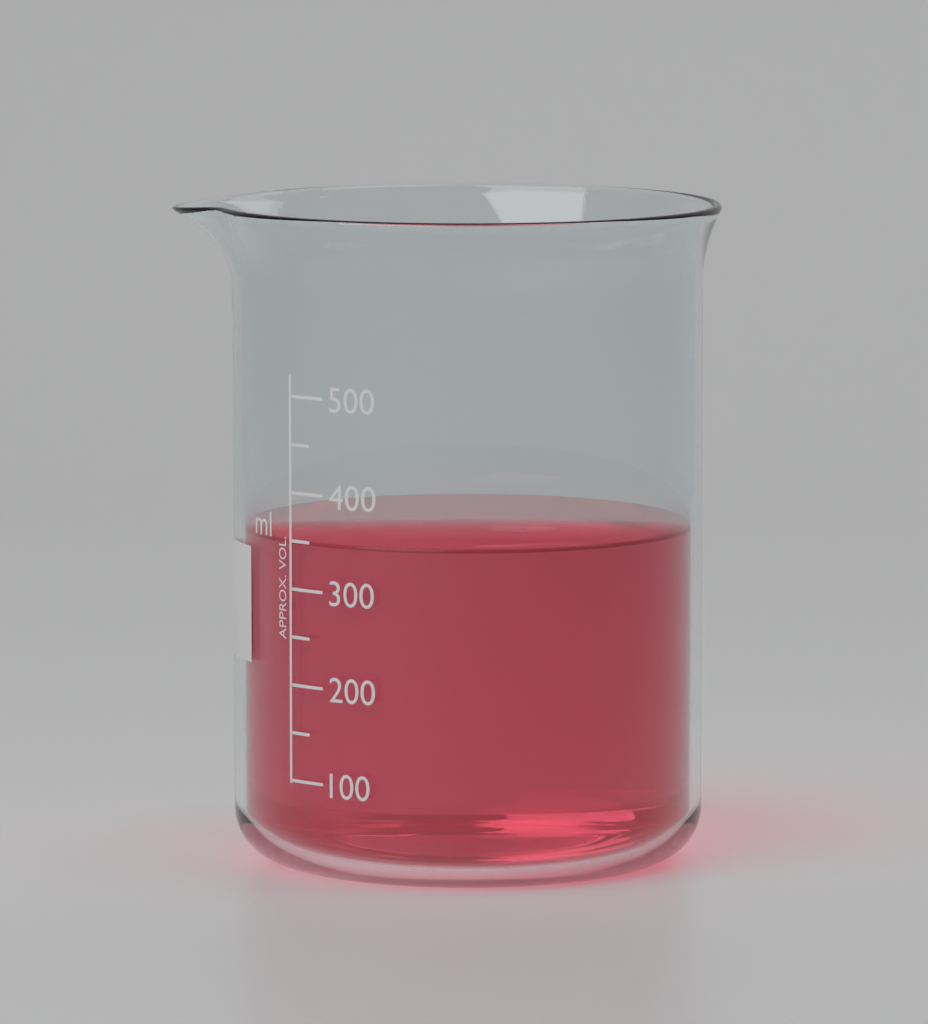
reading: 350 ml
